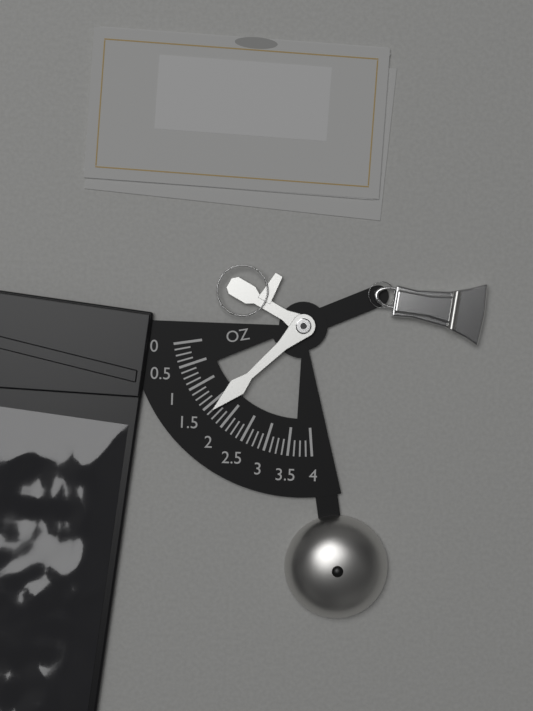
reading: 1.625 oz
